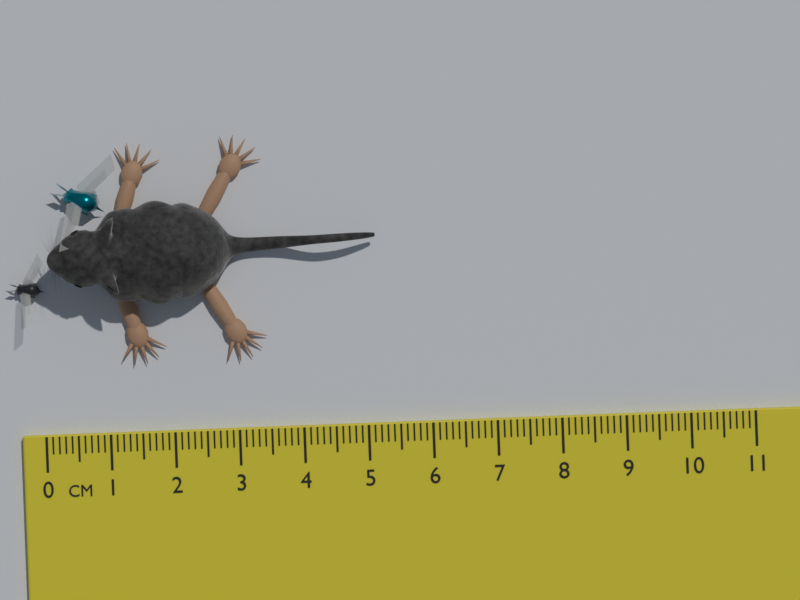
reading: 5.2 cm
